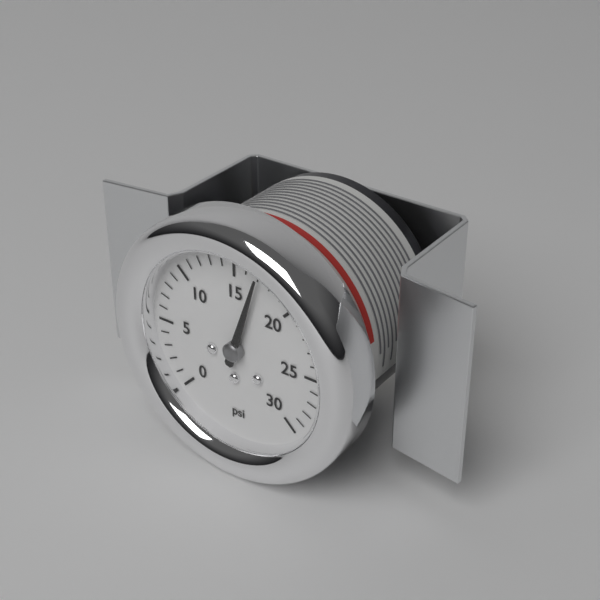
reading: 17 psi
